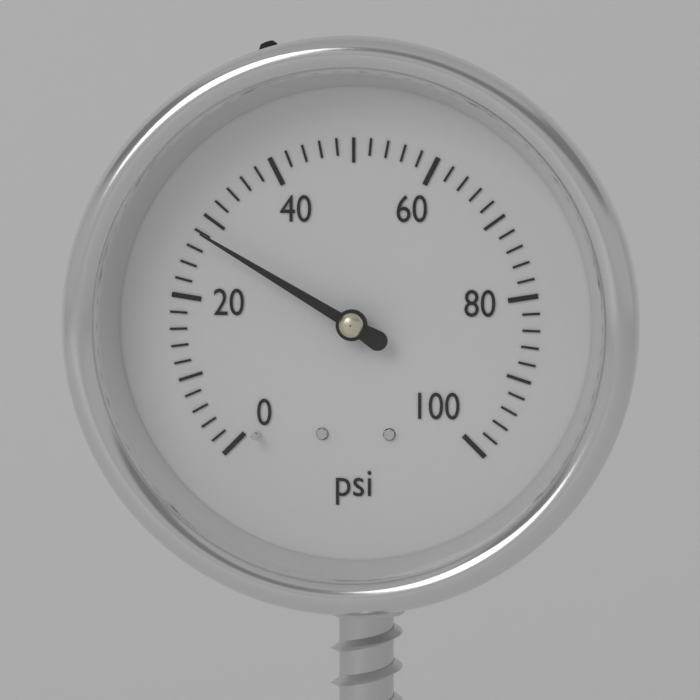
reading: 28 psi
